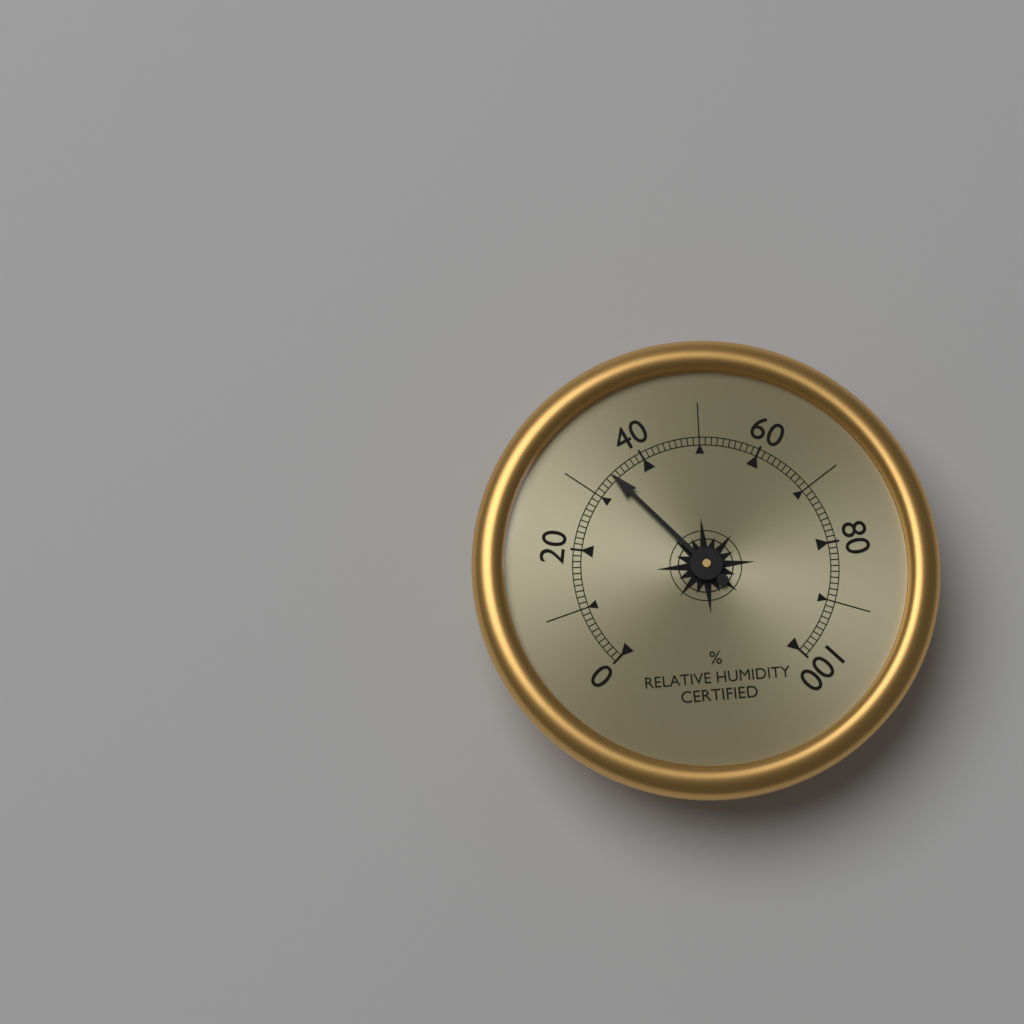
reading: 34 %
